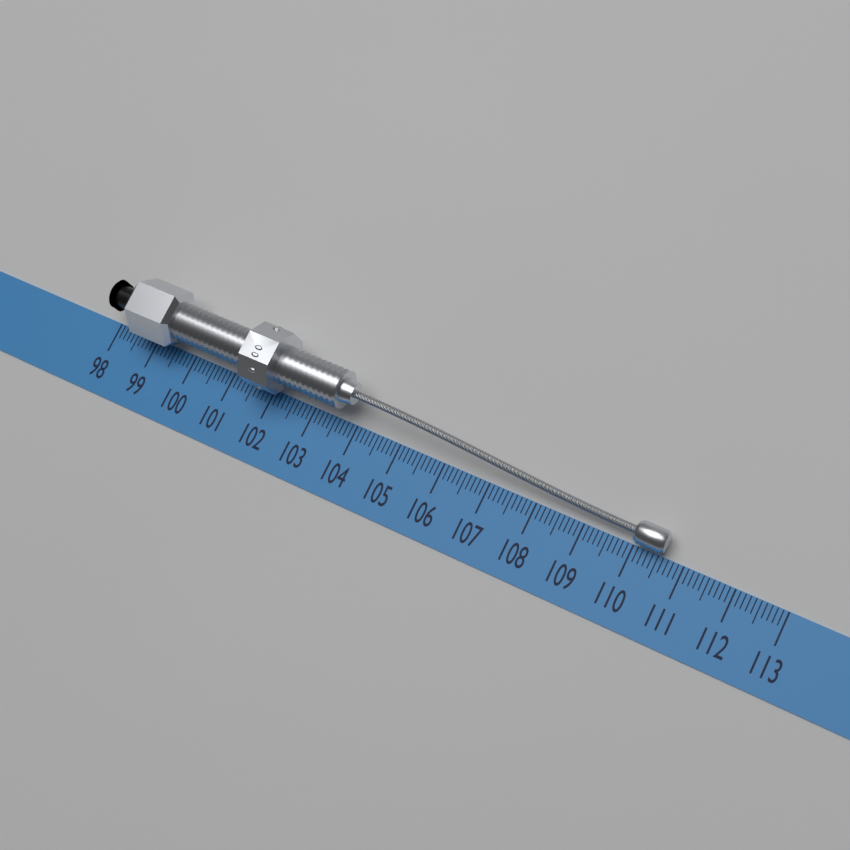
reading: 110.6 (no unit)
